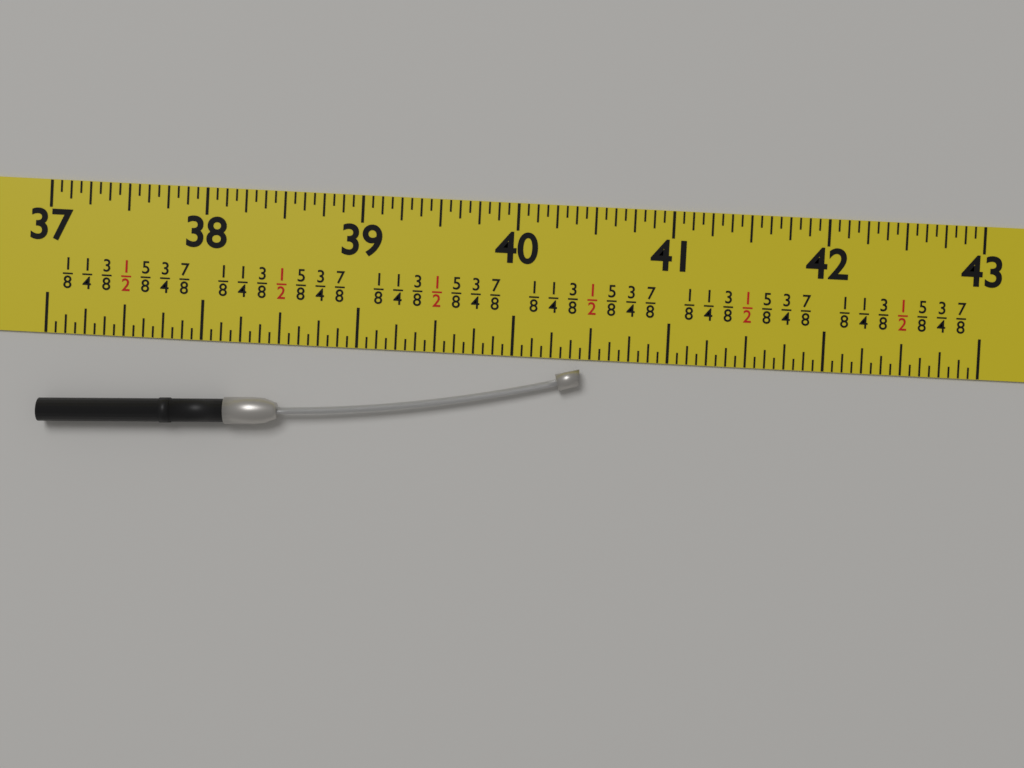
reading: 40.4375 in
